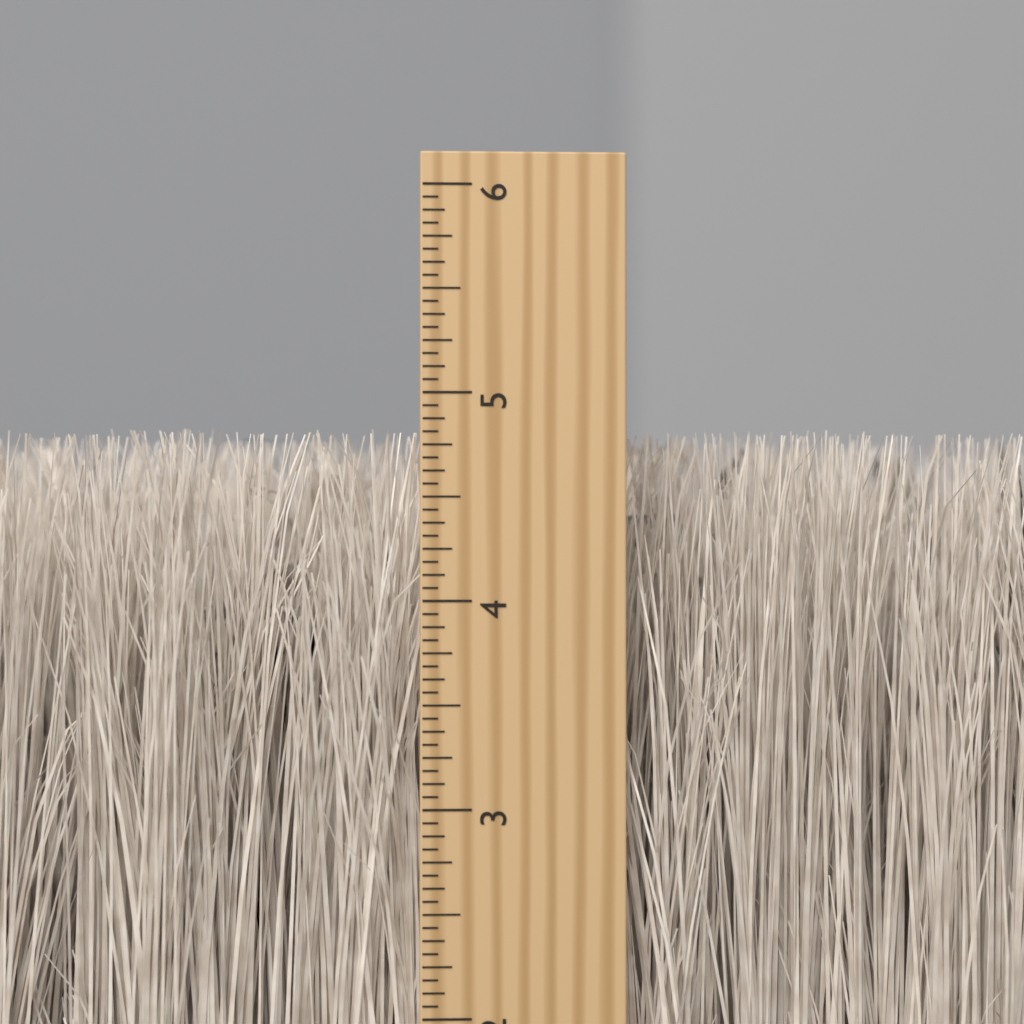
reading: 4.8125 inch
